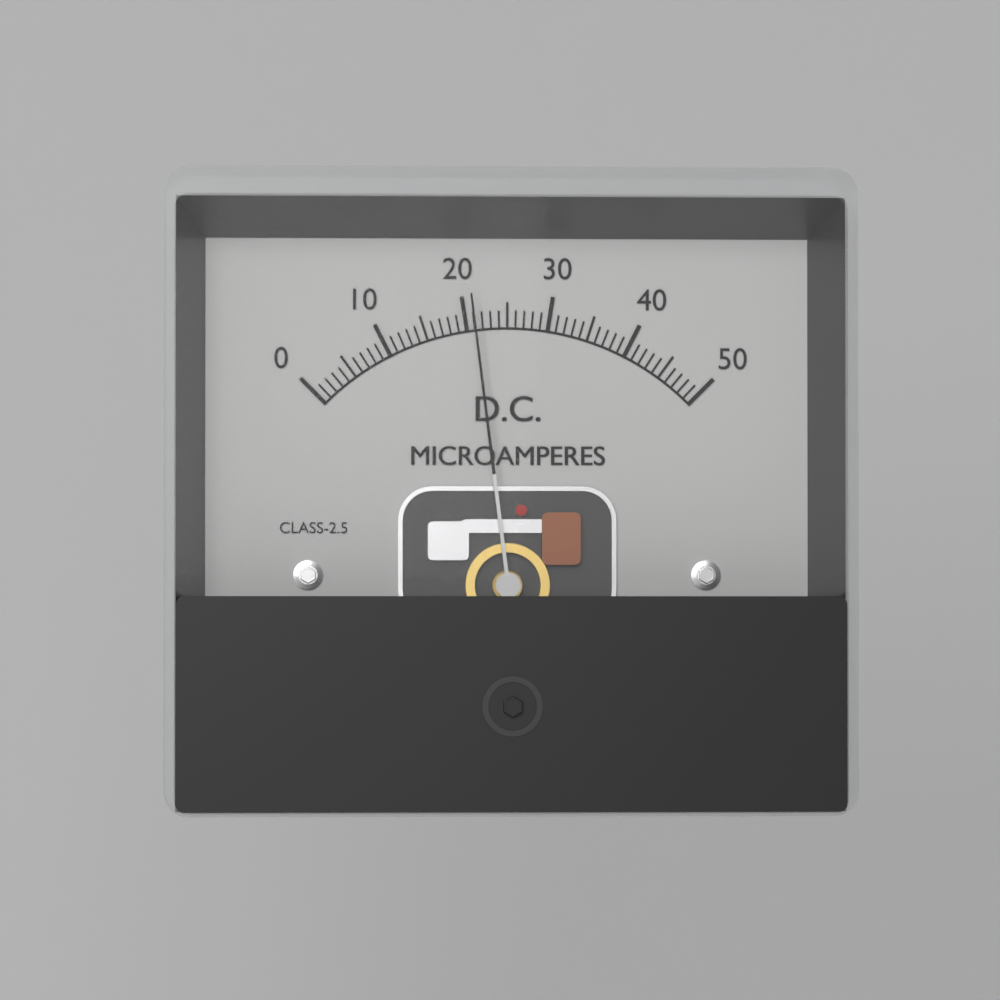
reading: 21 µA
